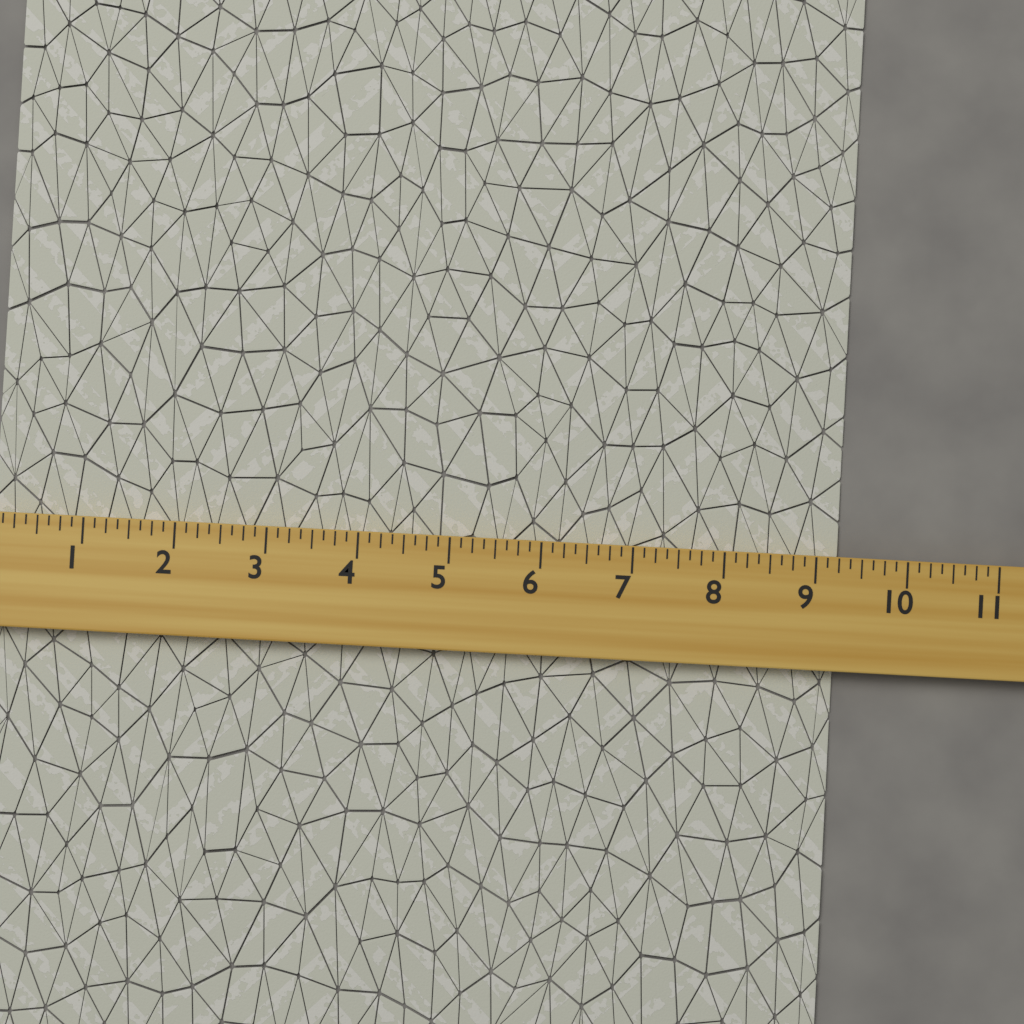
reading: 9.250 (no unit)
